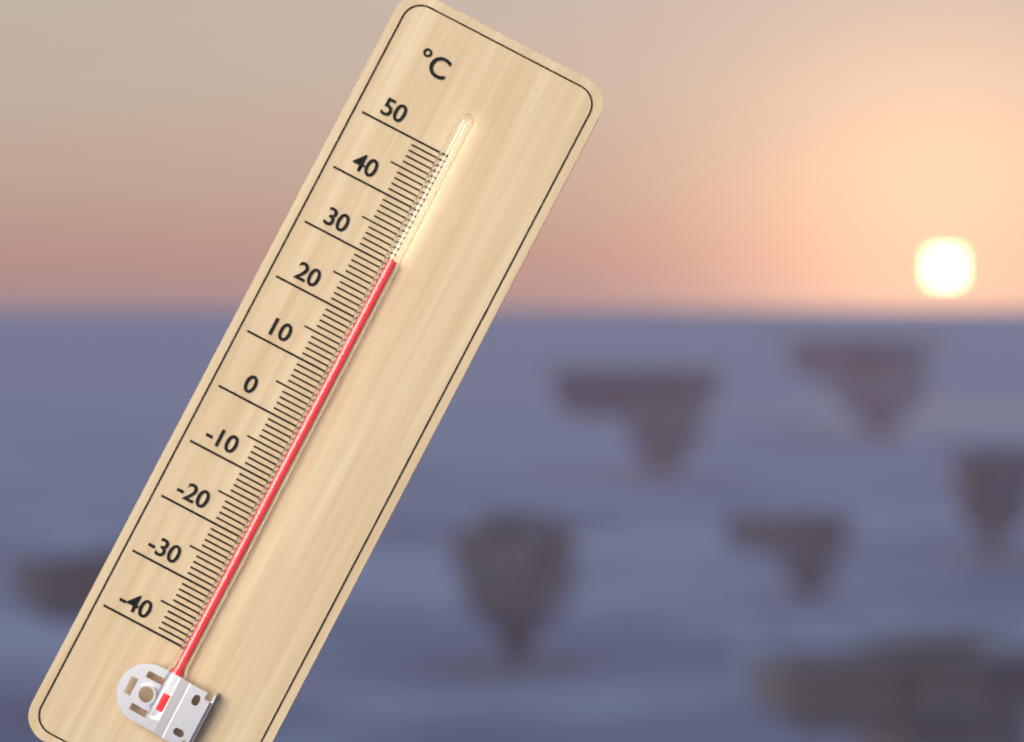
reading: 31 °C
